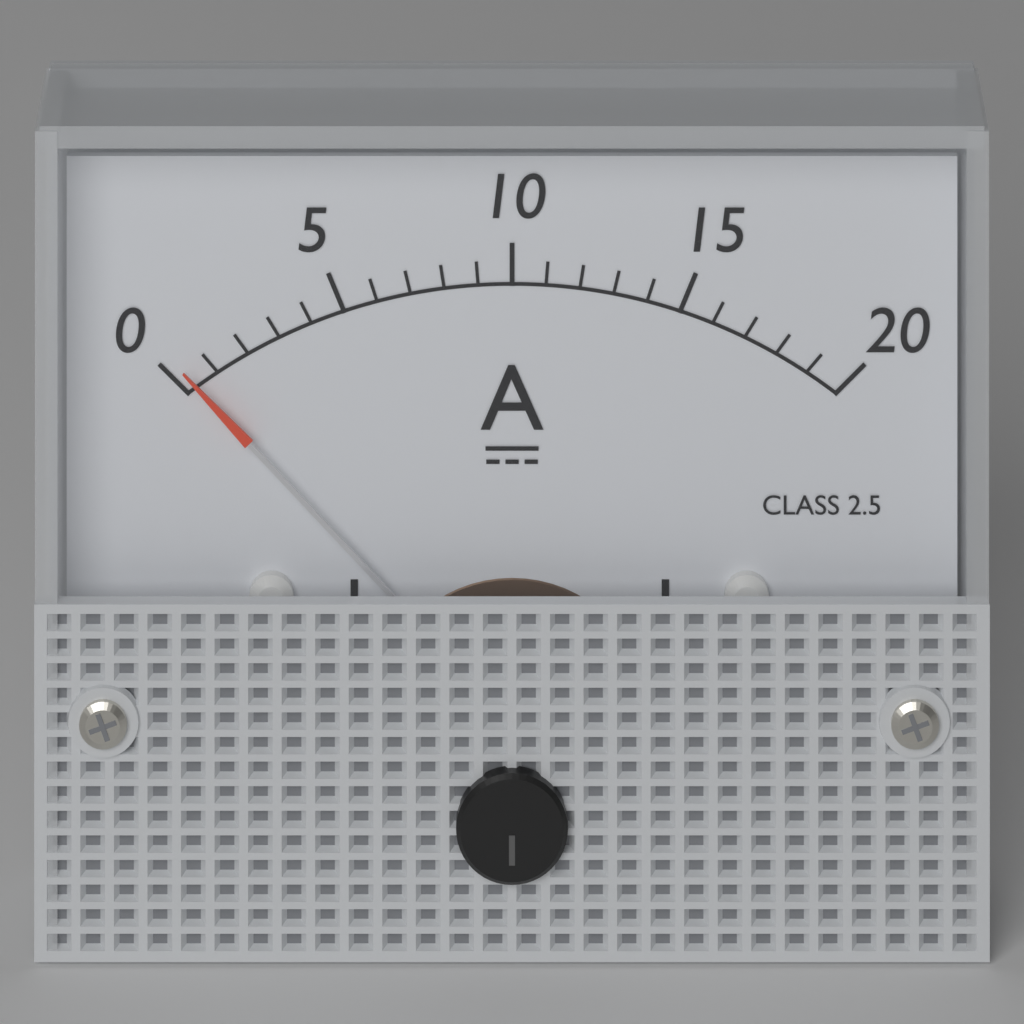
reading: 0.4 A
